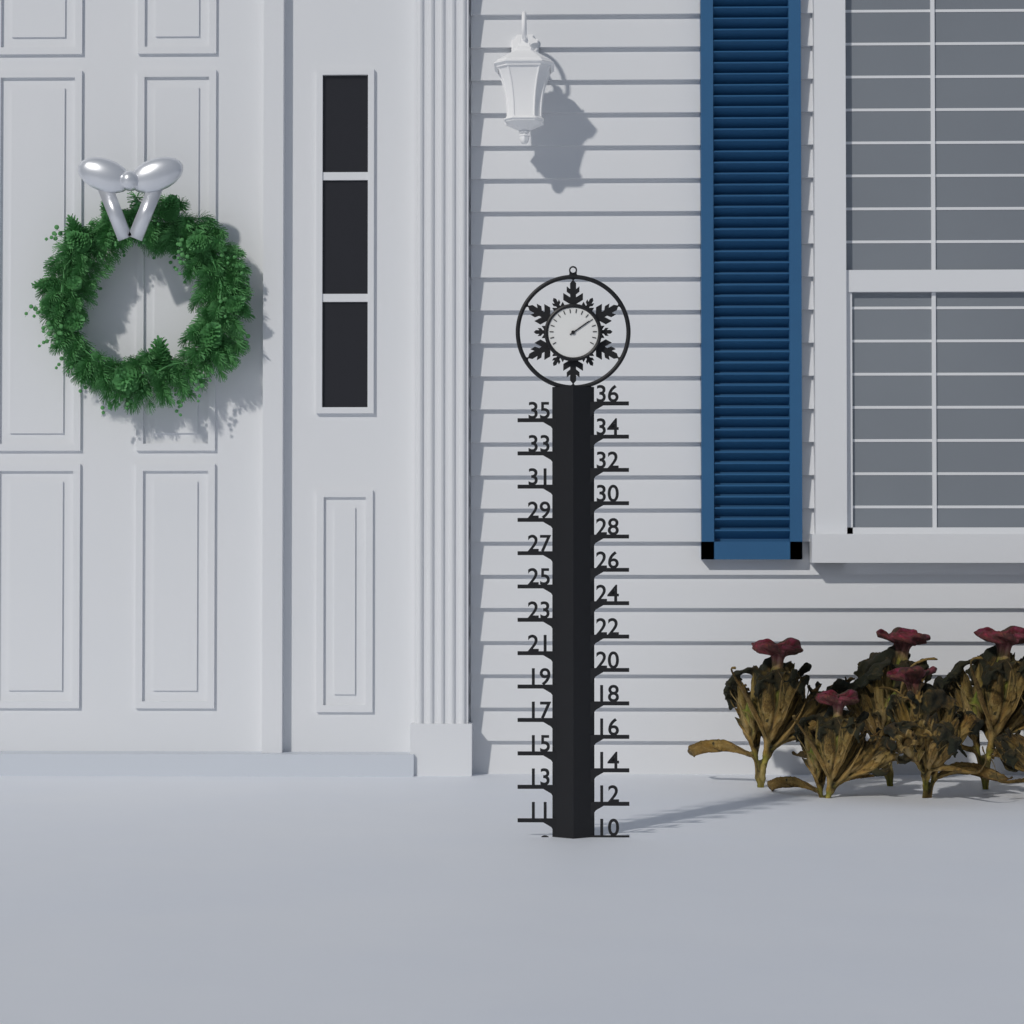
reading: 10 (no unit)
